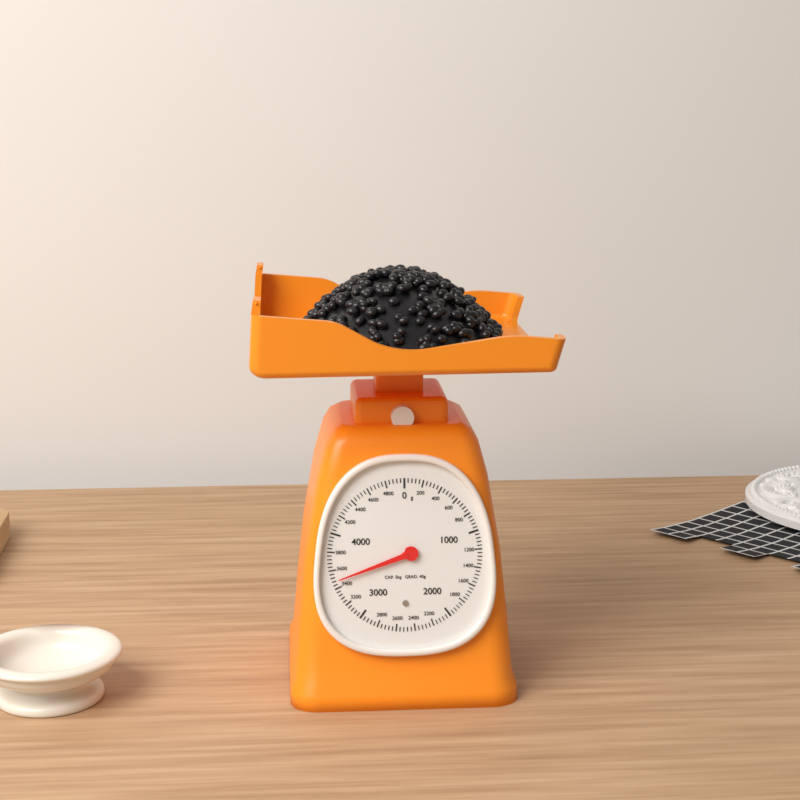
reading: 3480 g
